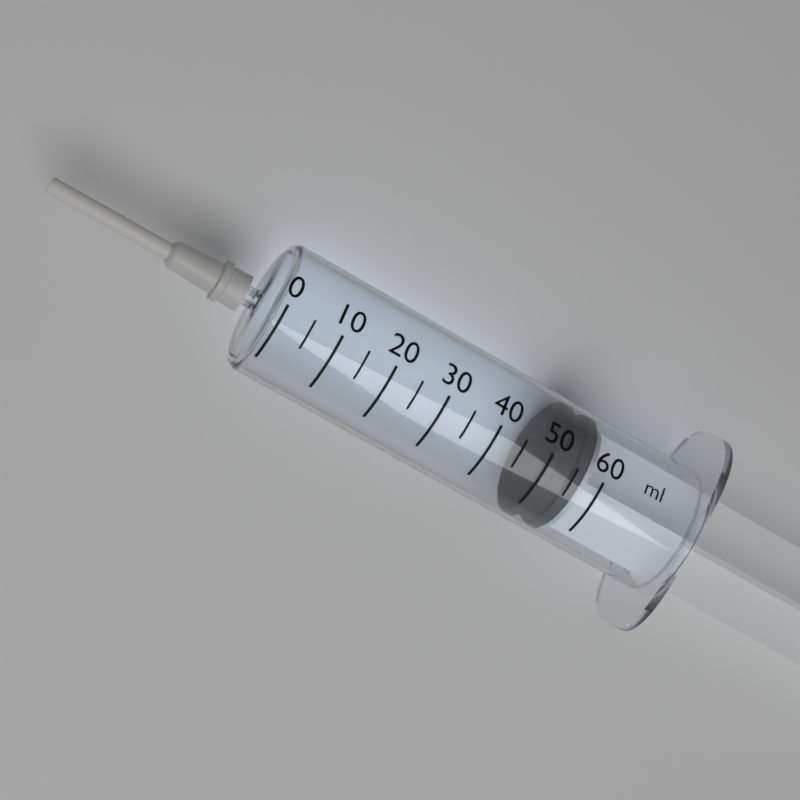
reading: 50 ml
